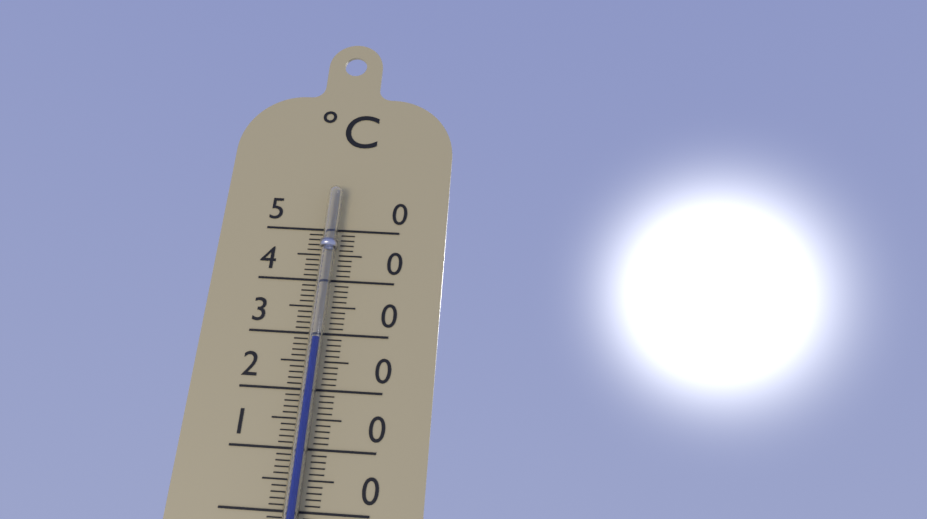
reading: 29 °C
